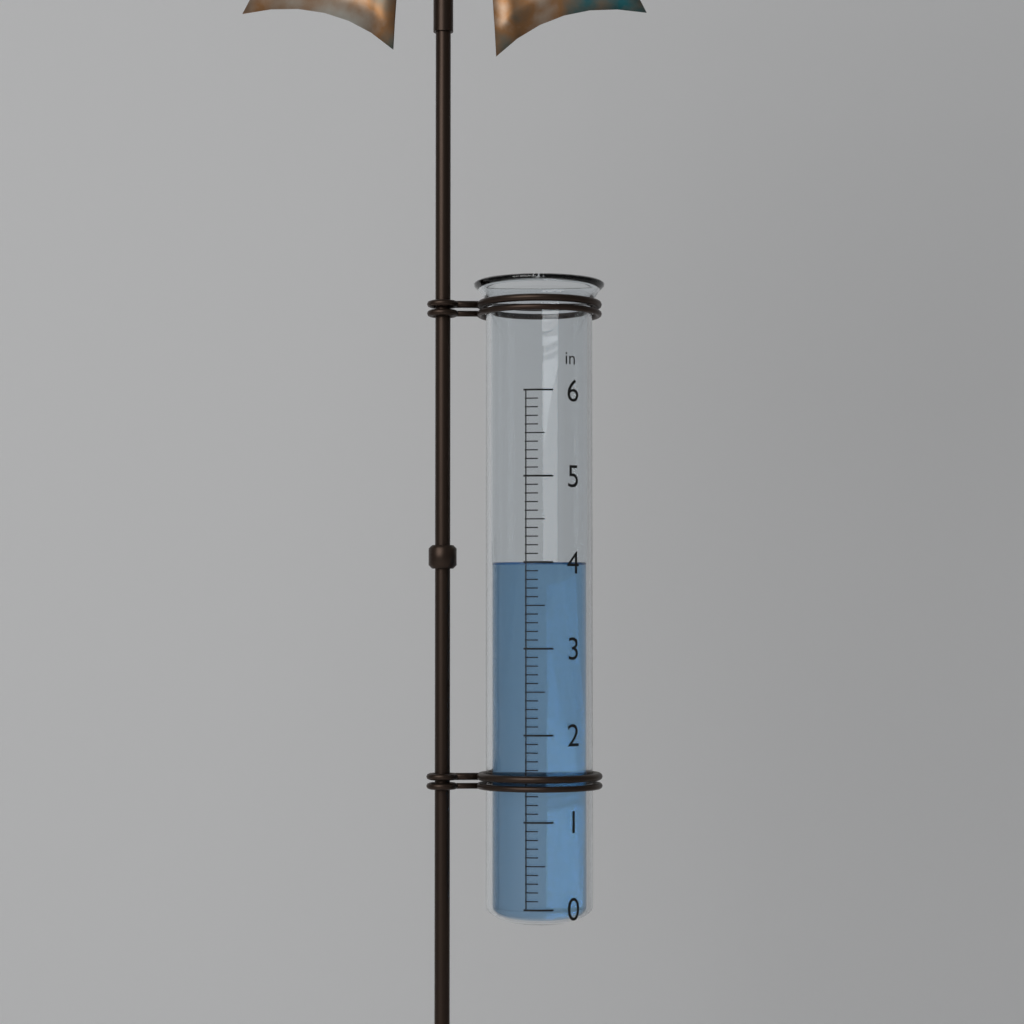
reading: 4.0 in
